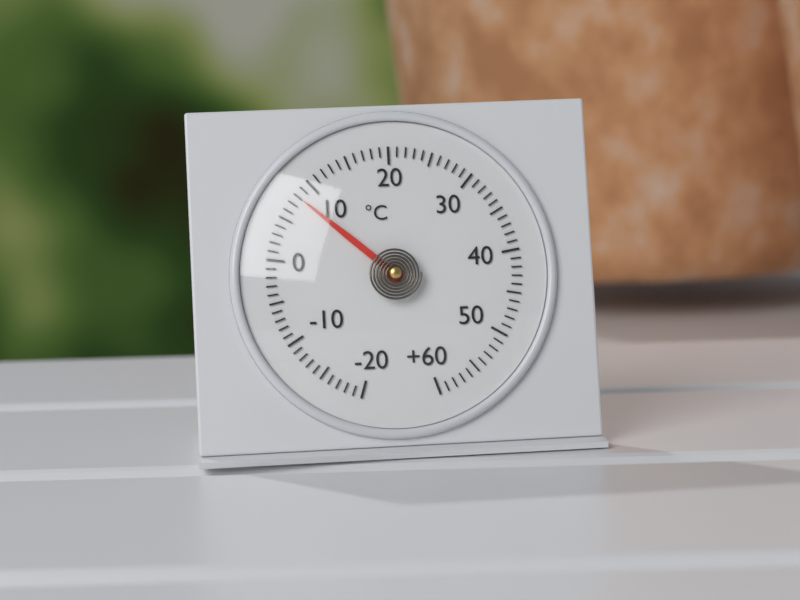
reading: 8 °C
